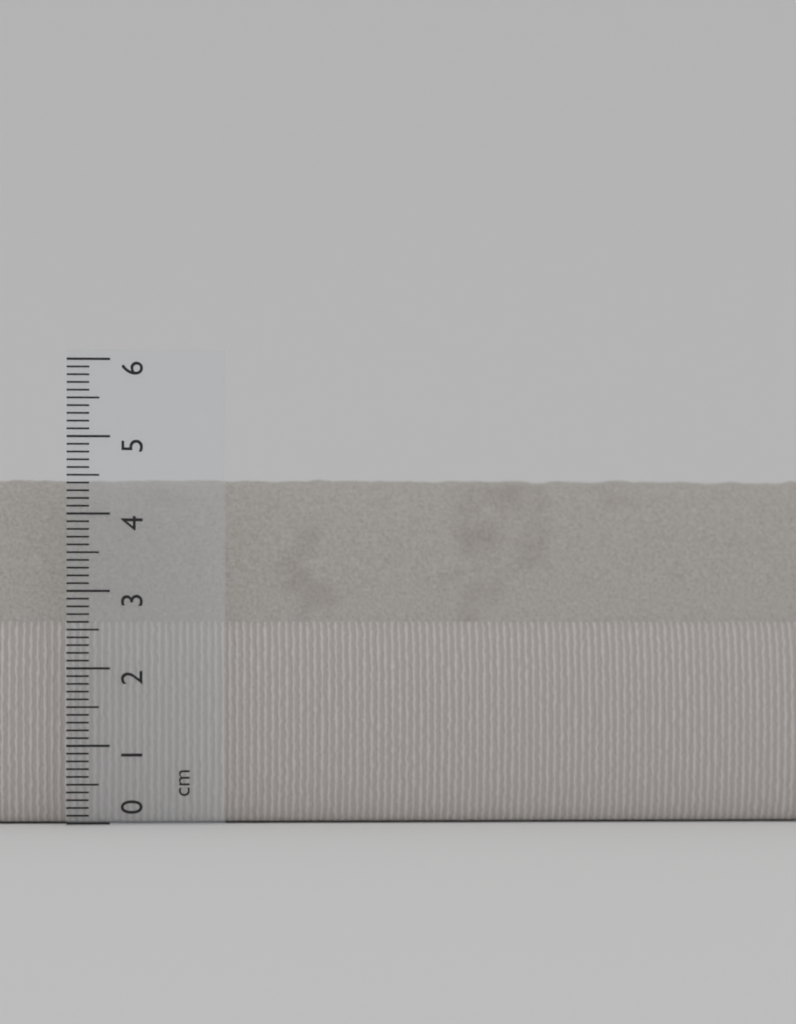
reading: 4.5 cm
